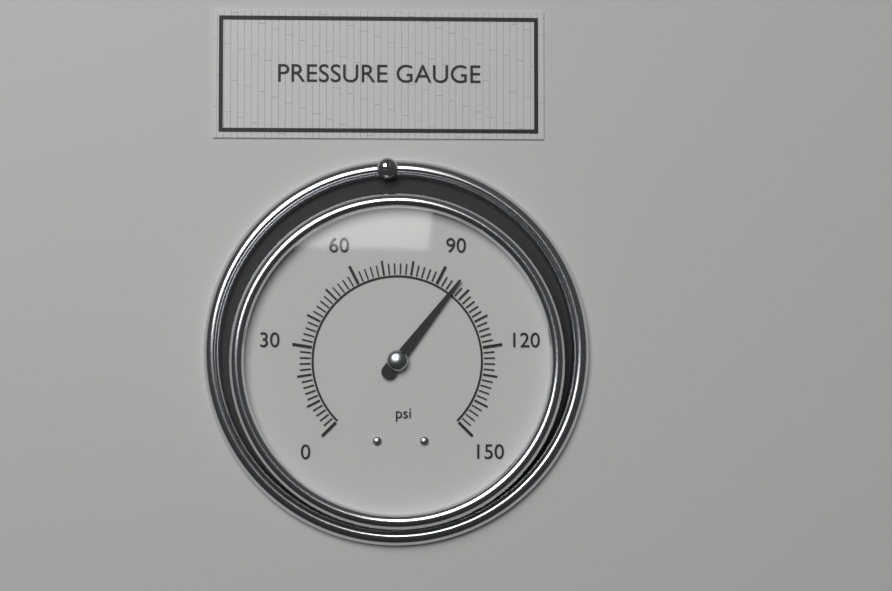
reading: 96 psi
